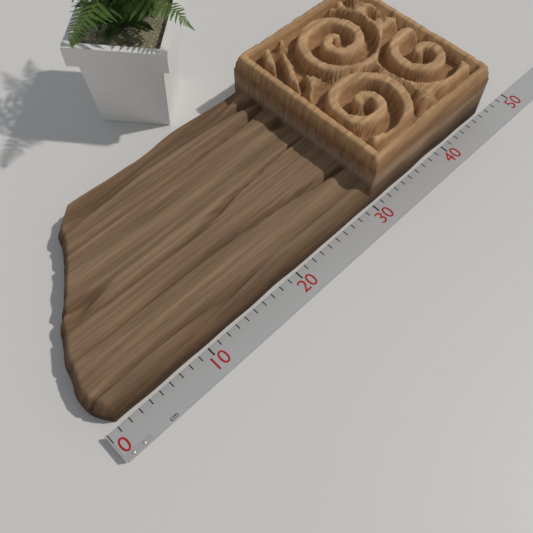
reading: 46 cm
